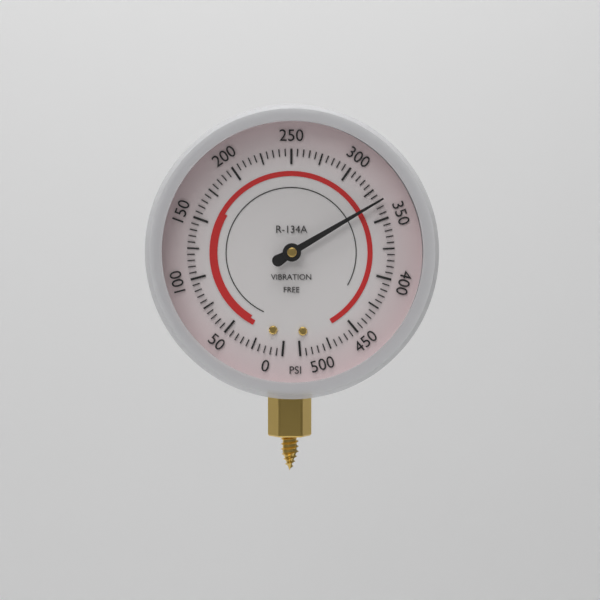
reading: 335 psi
